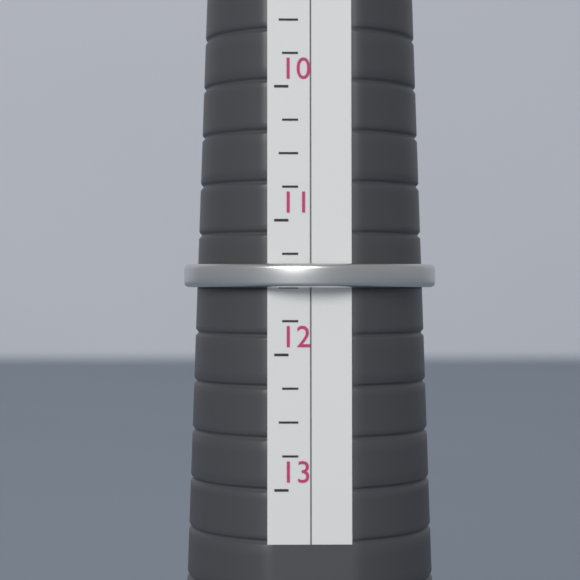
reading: 11.50 (no unit)
